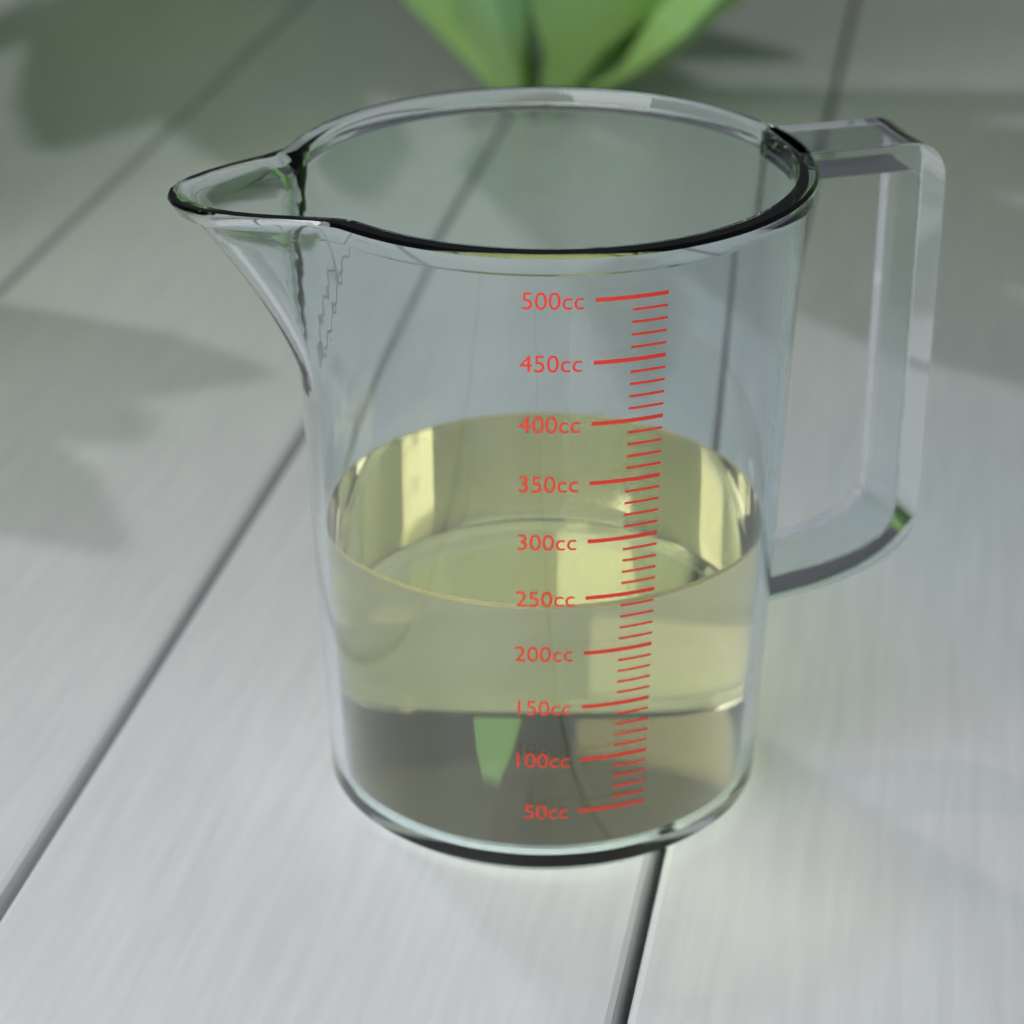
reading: 240 cc
